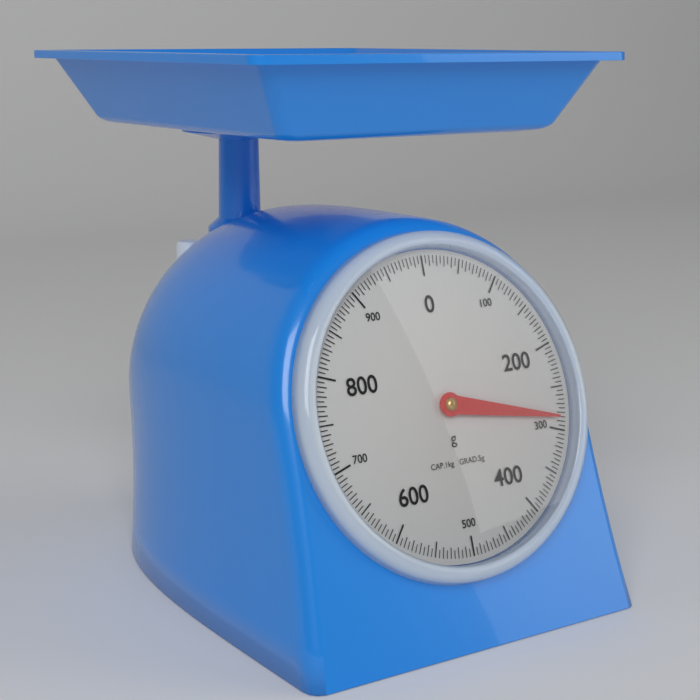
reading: 285 g
